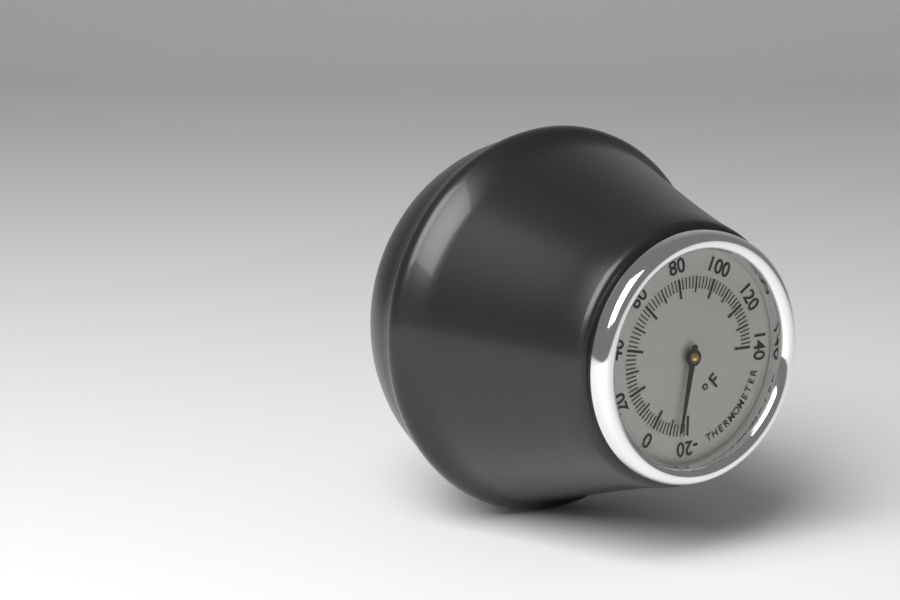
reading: -14 °F
